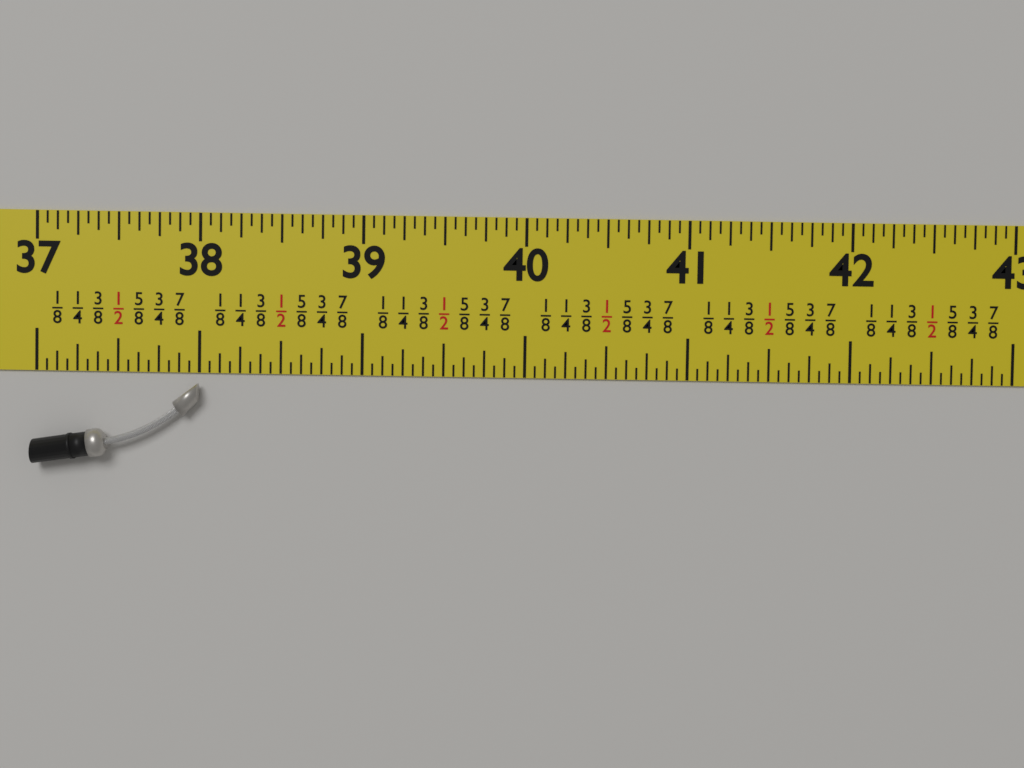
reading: 38.0000 in
